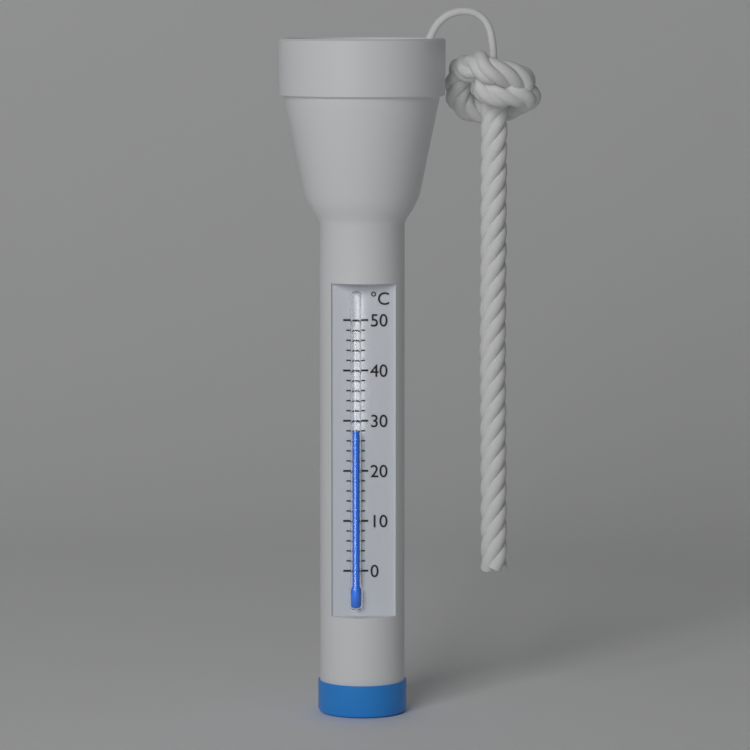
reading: 28 °C
